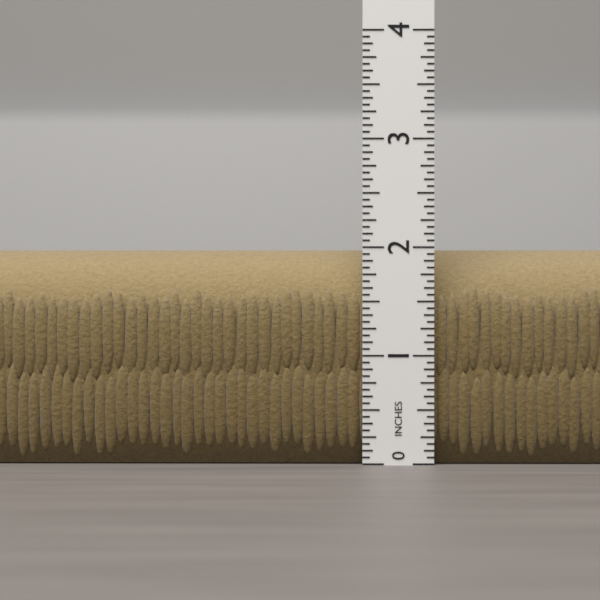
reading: 2.0000 in
